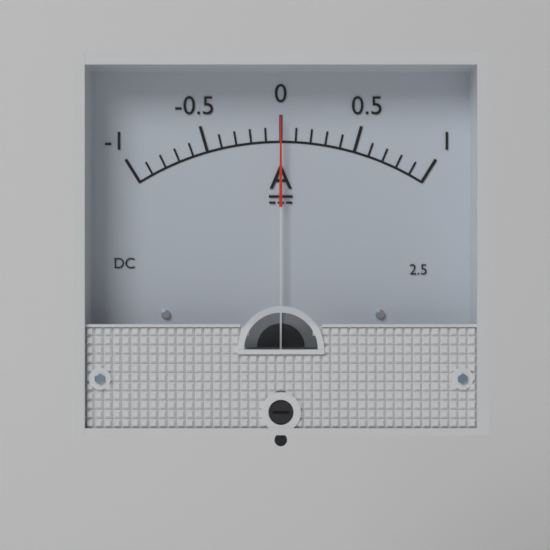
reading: 0.0 A
